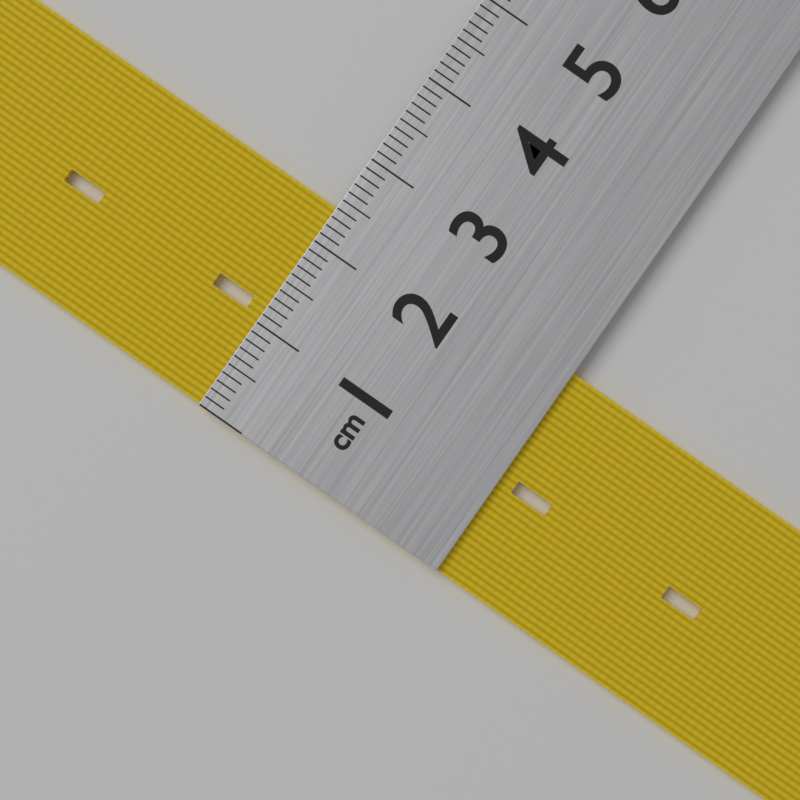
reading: 2.4 cm
